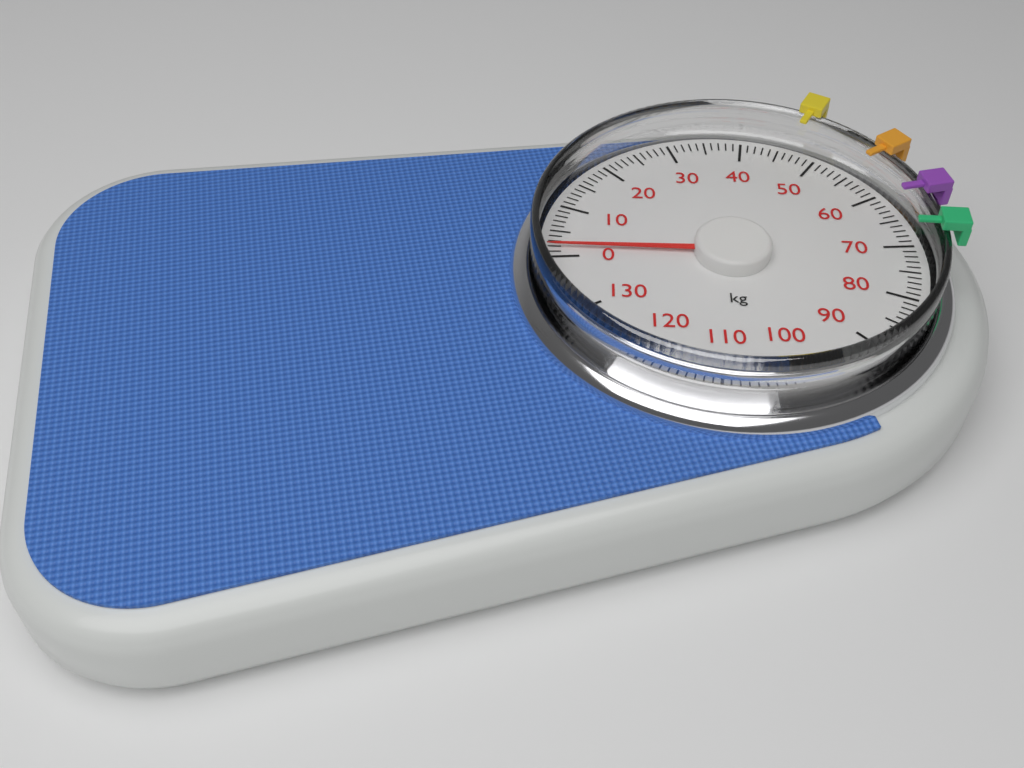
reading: 2 kg
